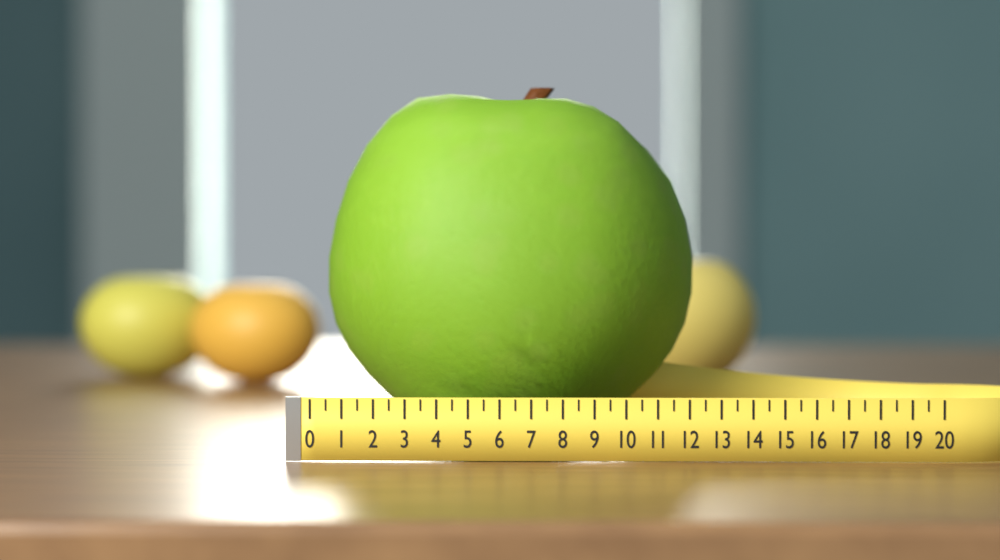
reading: 12.5 (no unit)
